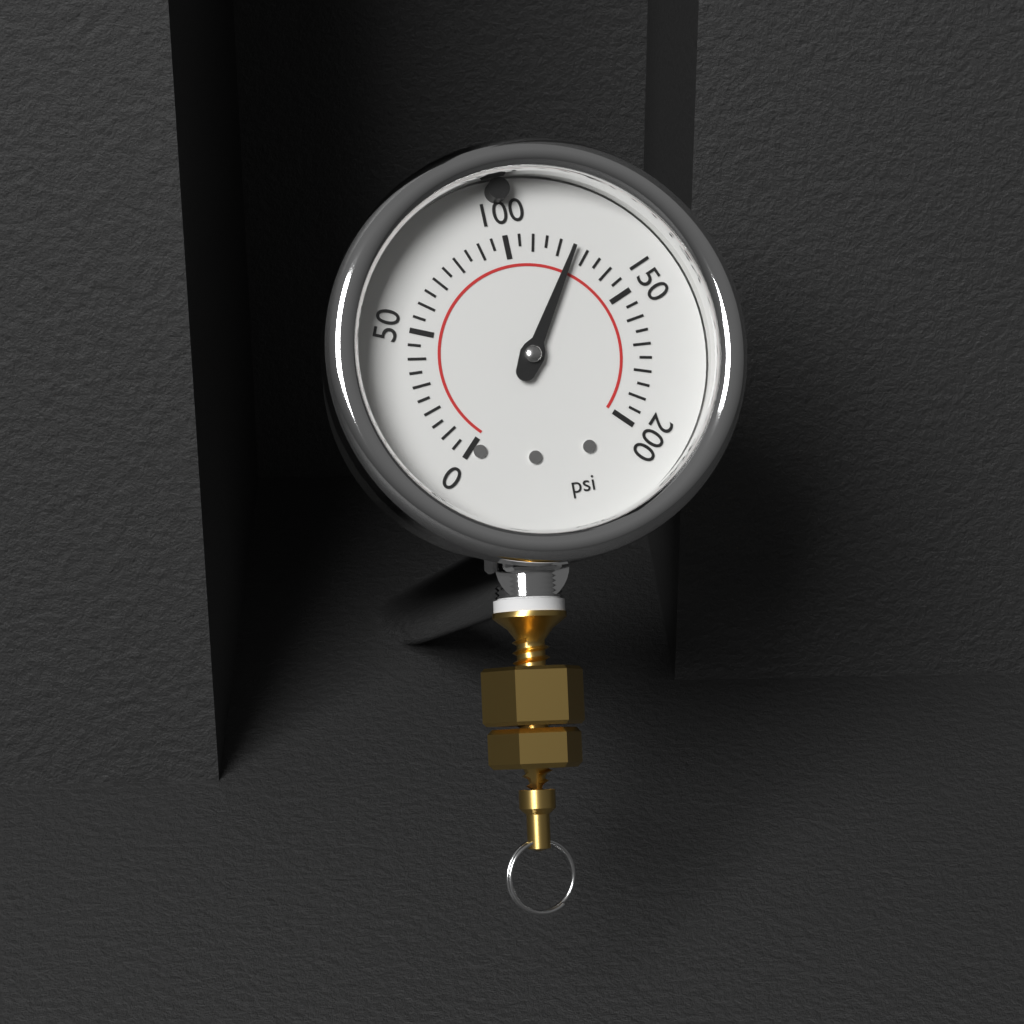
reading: 125 psi
